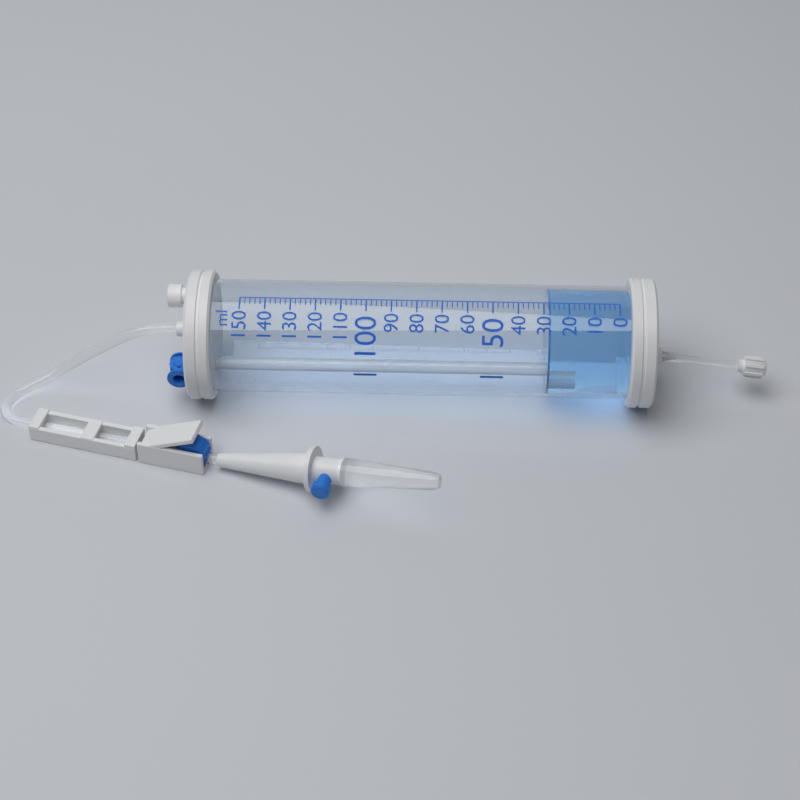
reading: 28 ml
